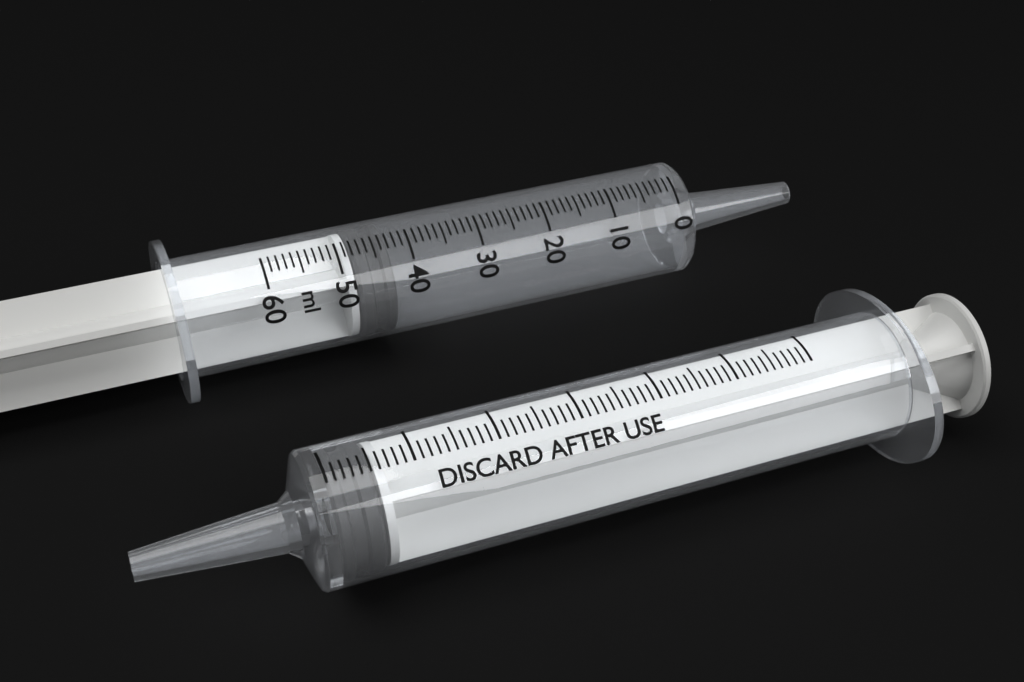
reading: 43 ml
